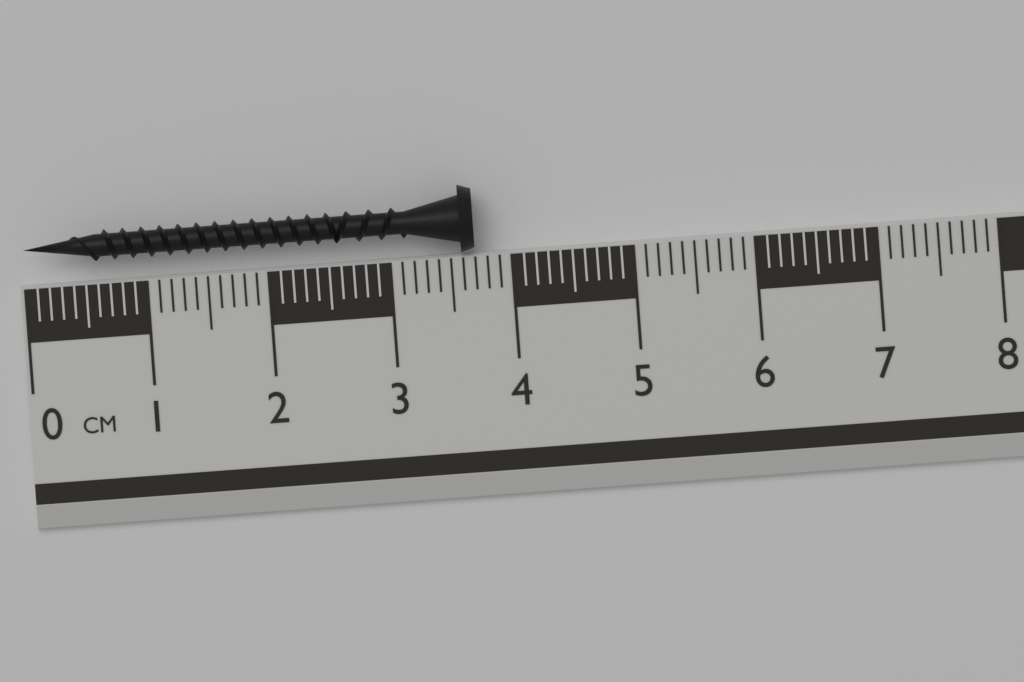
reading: 3.7 cm
